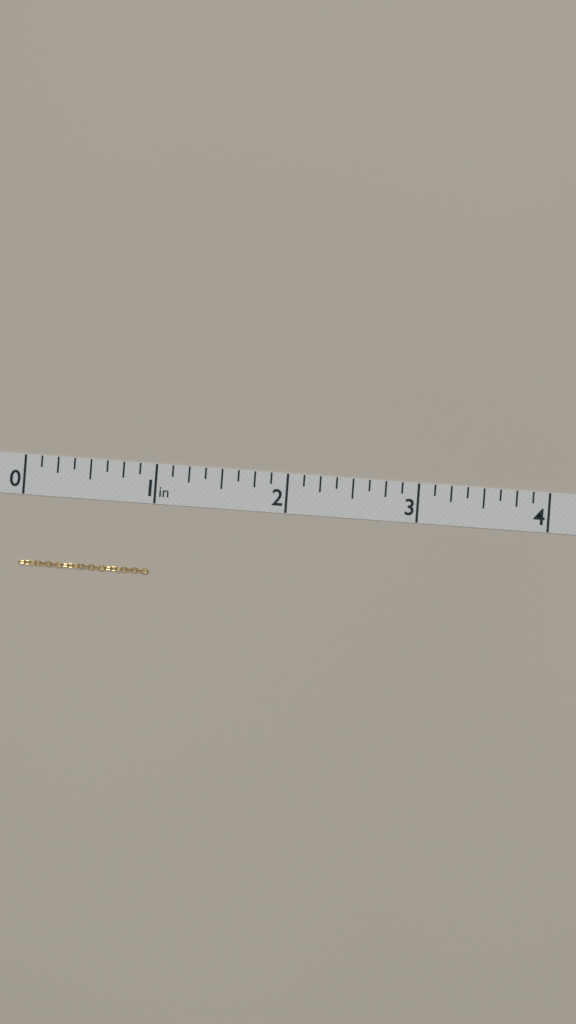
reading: 1.000 in
